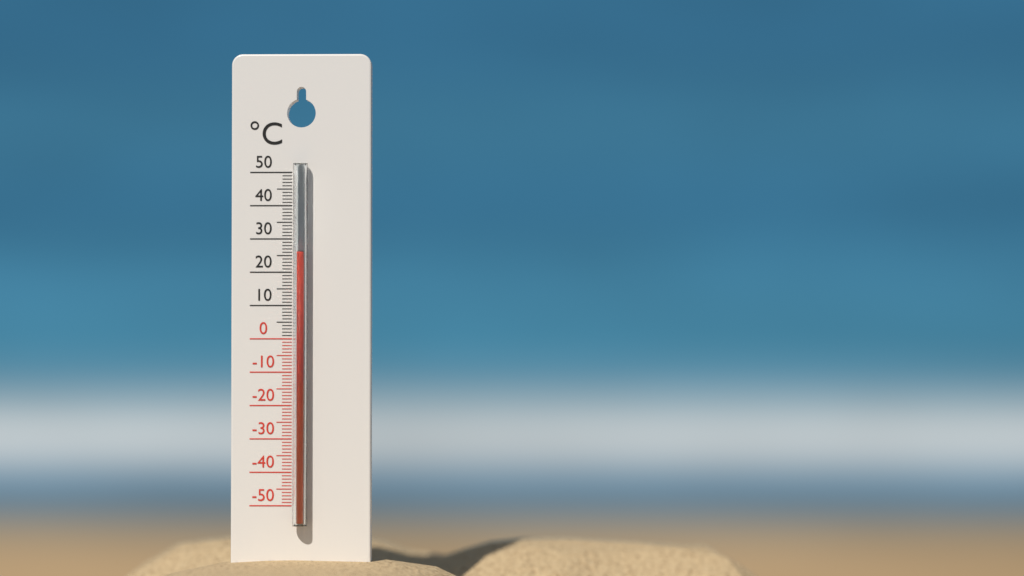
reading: 26 °C
